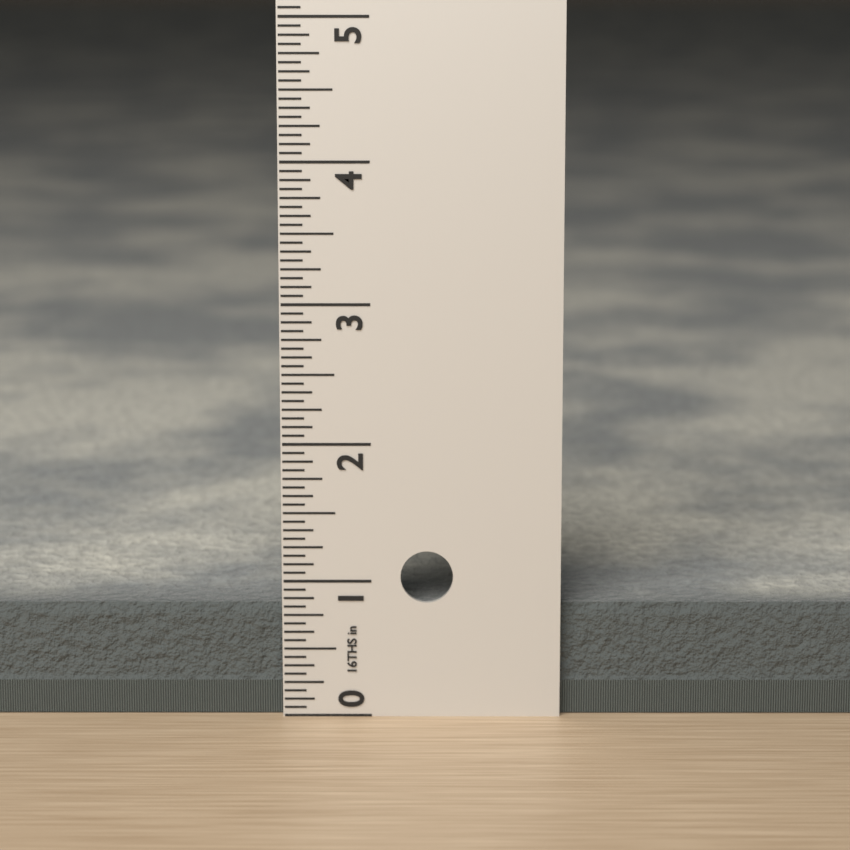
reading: 0.8125 in
